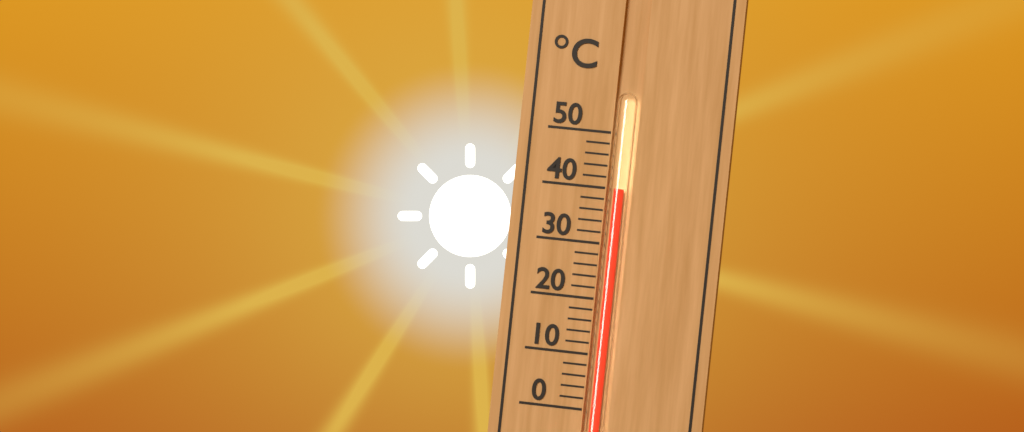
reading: 40 °C
